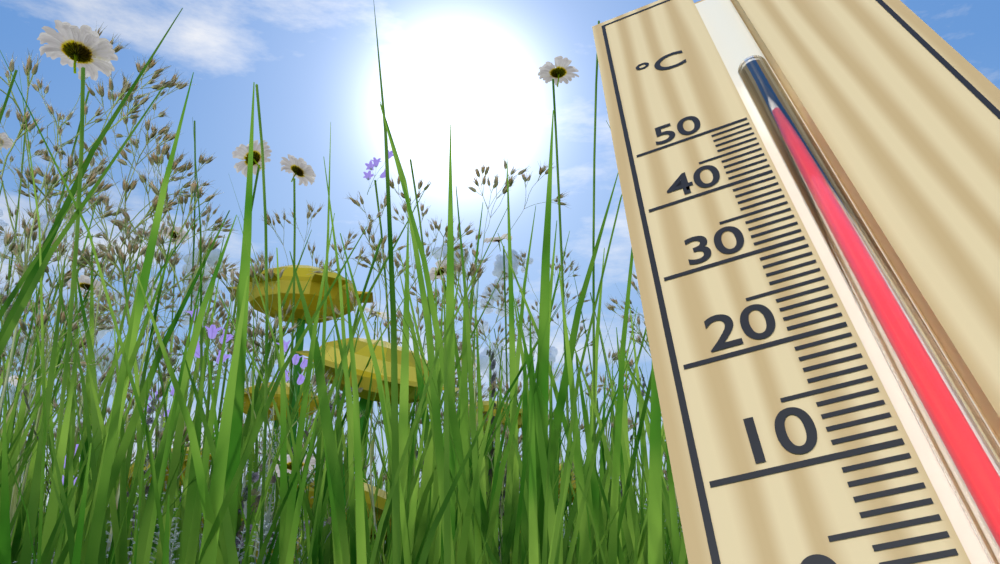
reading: 49 °C
